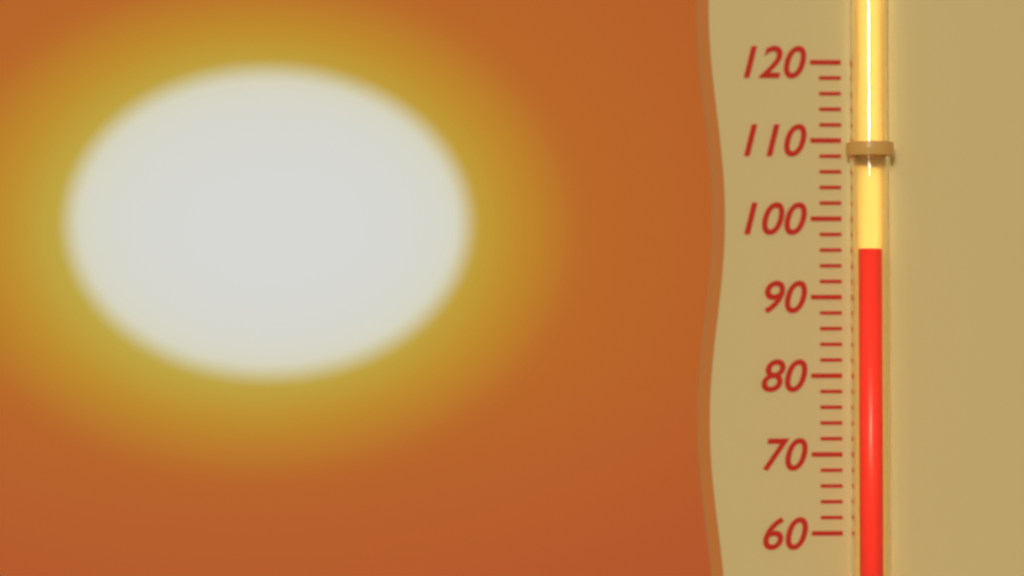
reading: 96 (no unit)
